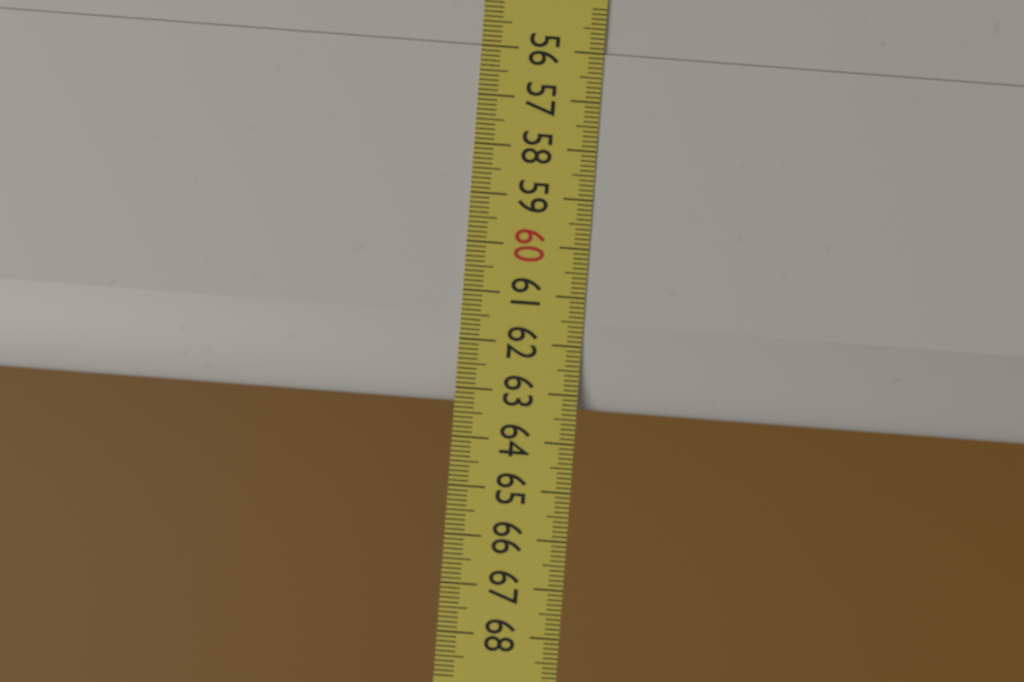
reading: 63.3 (no unit)
